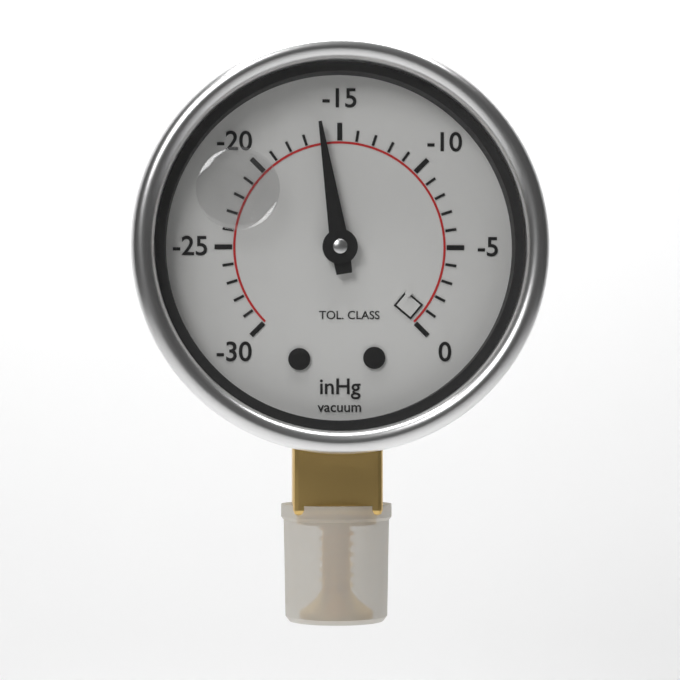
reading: -16 inHg
